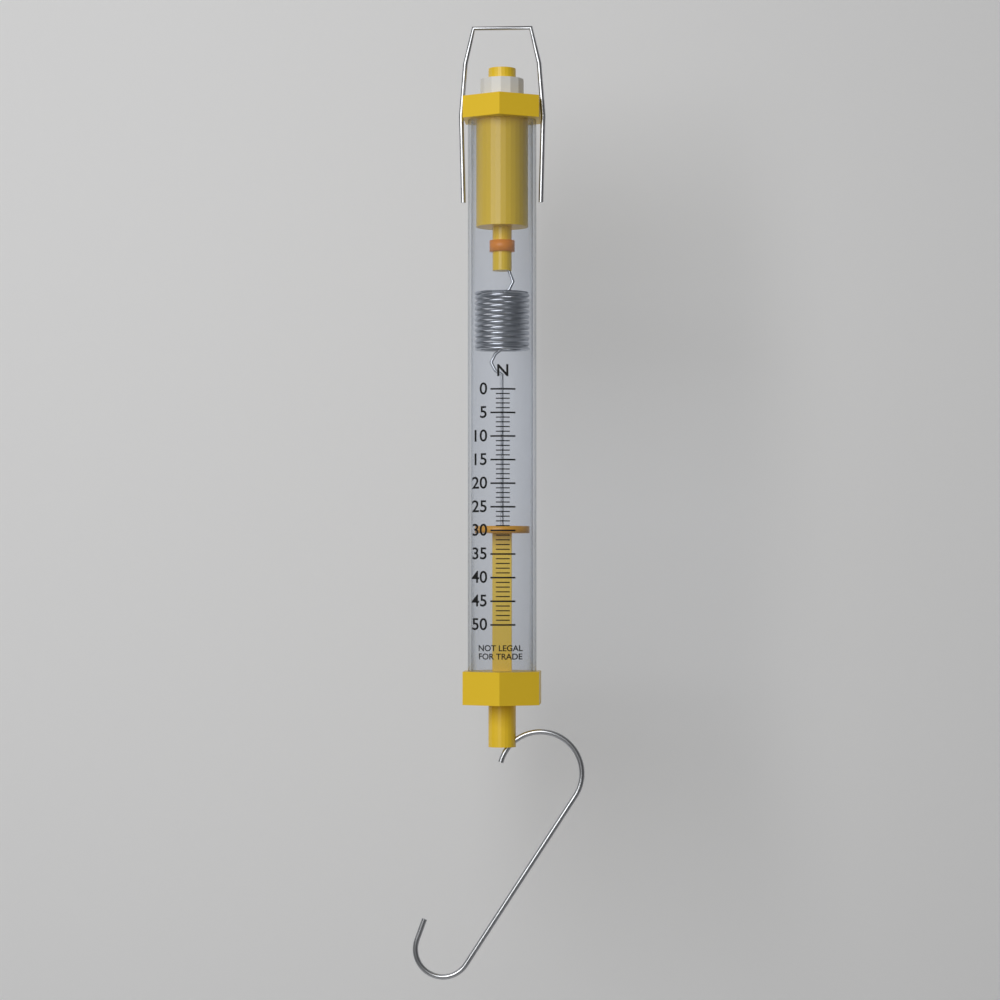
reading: 29 N
